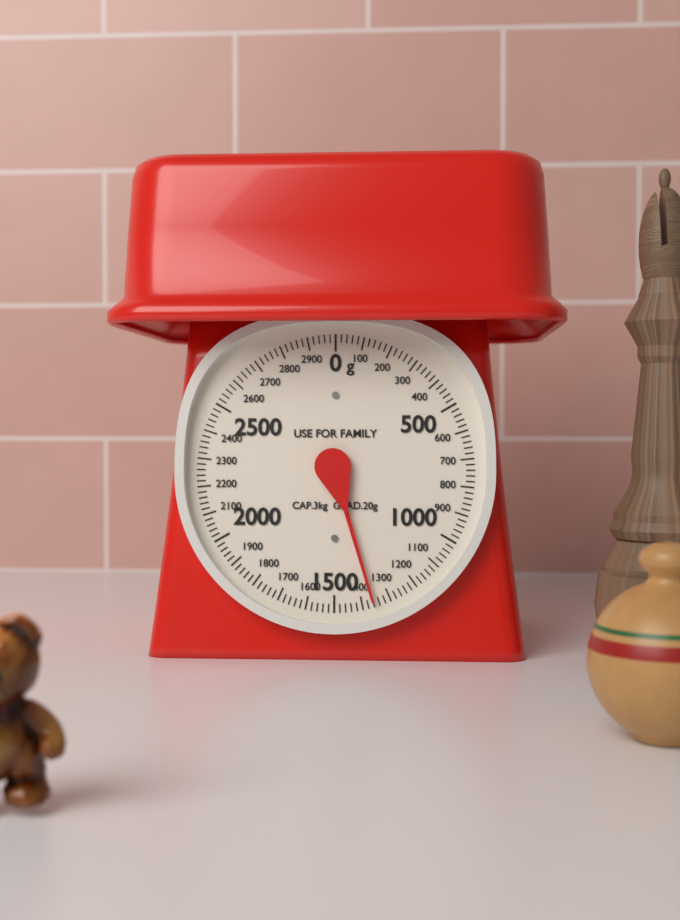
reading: 1360 g
